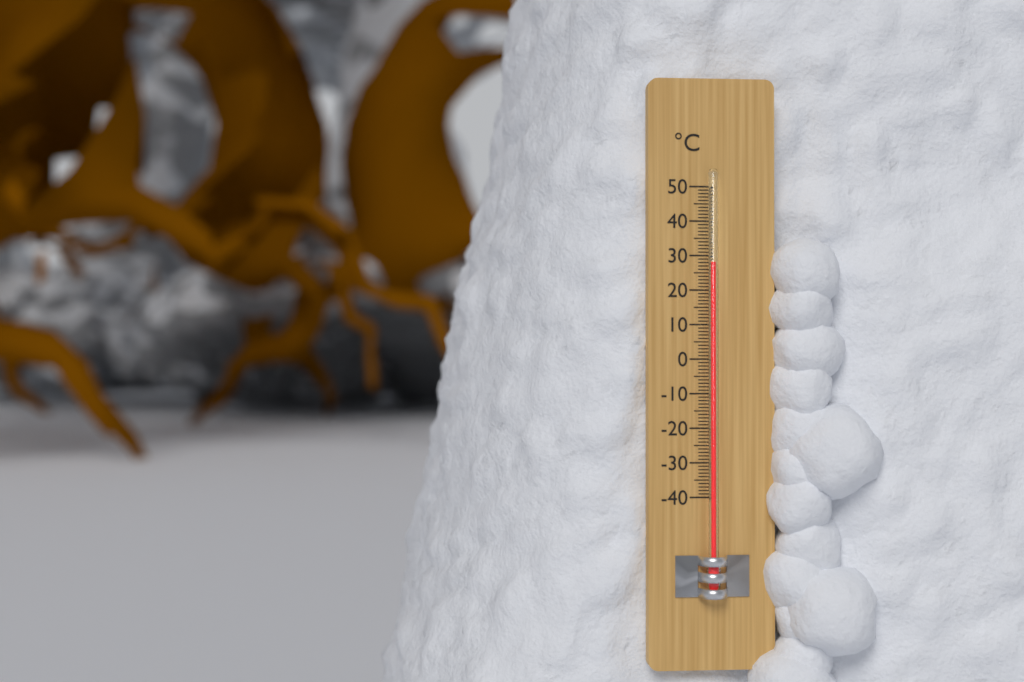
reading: 28 °C
